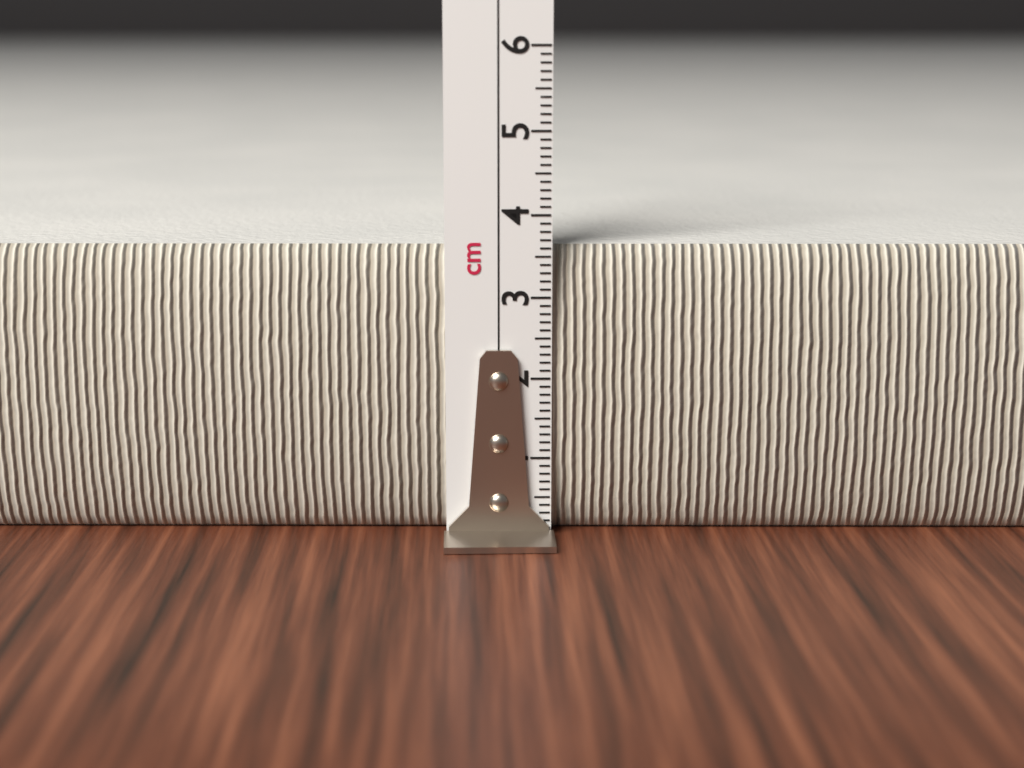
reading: 3.6 cm
